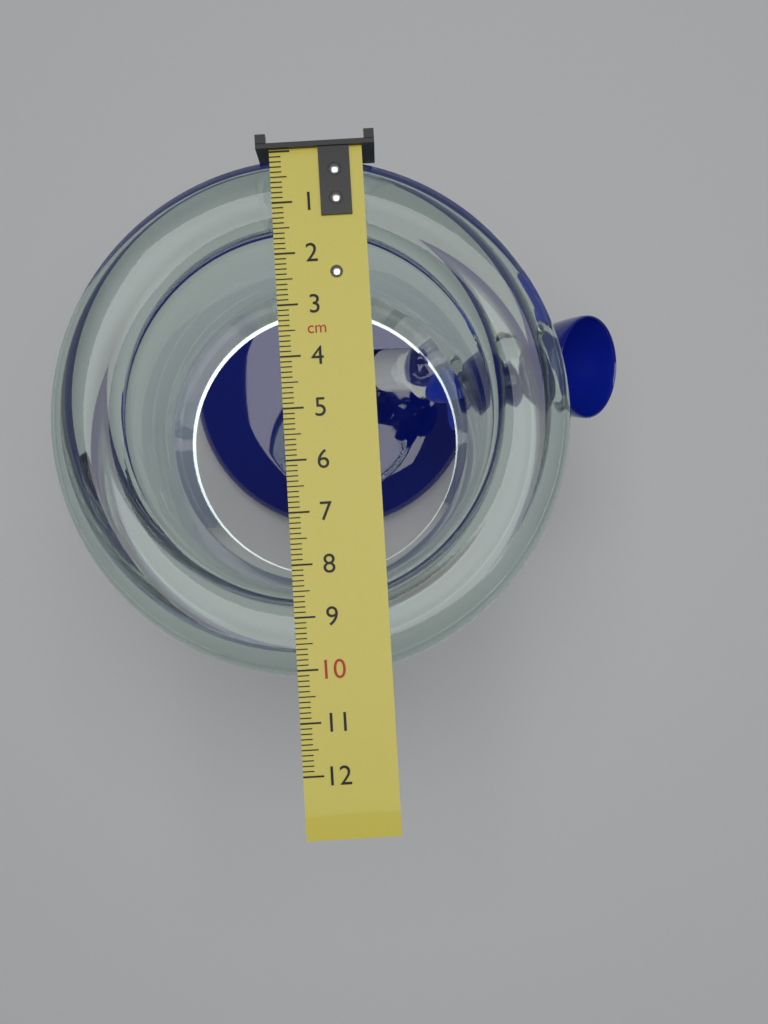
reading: 10.2 cm
